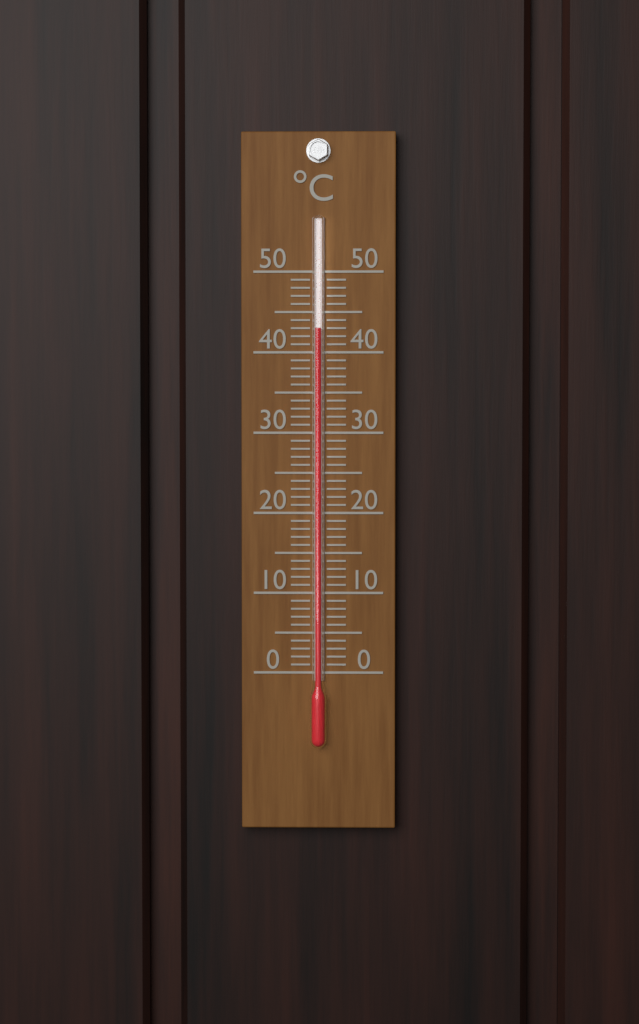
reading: 43 °C
